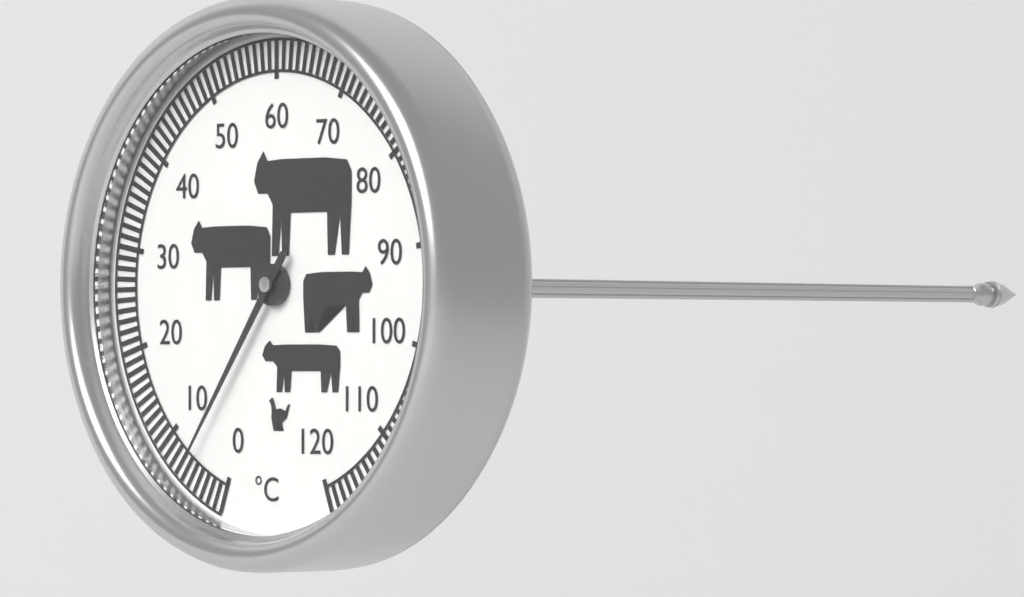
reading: 6 °C
